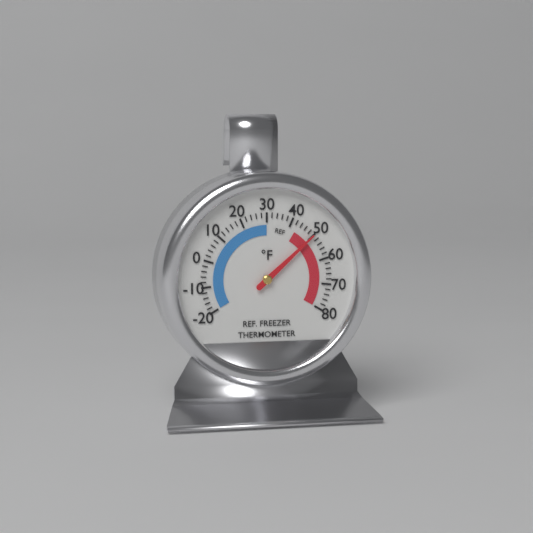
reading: 50 °F
